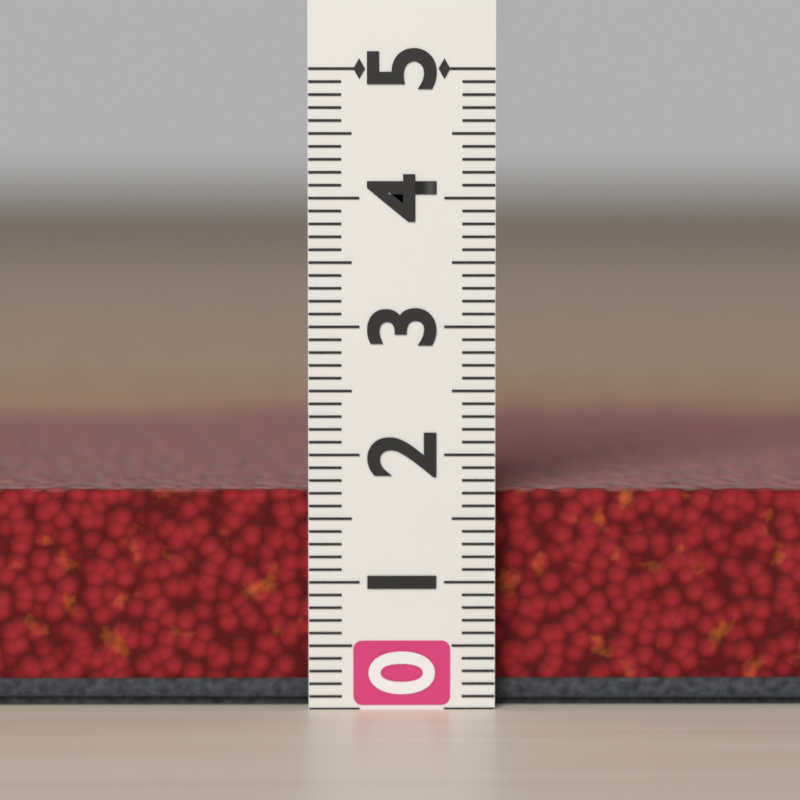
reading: 1.7 (no unit)
